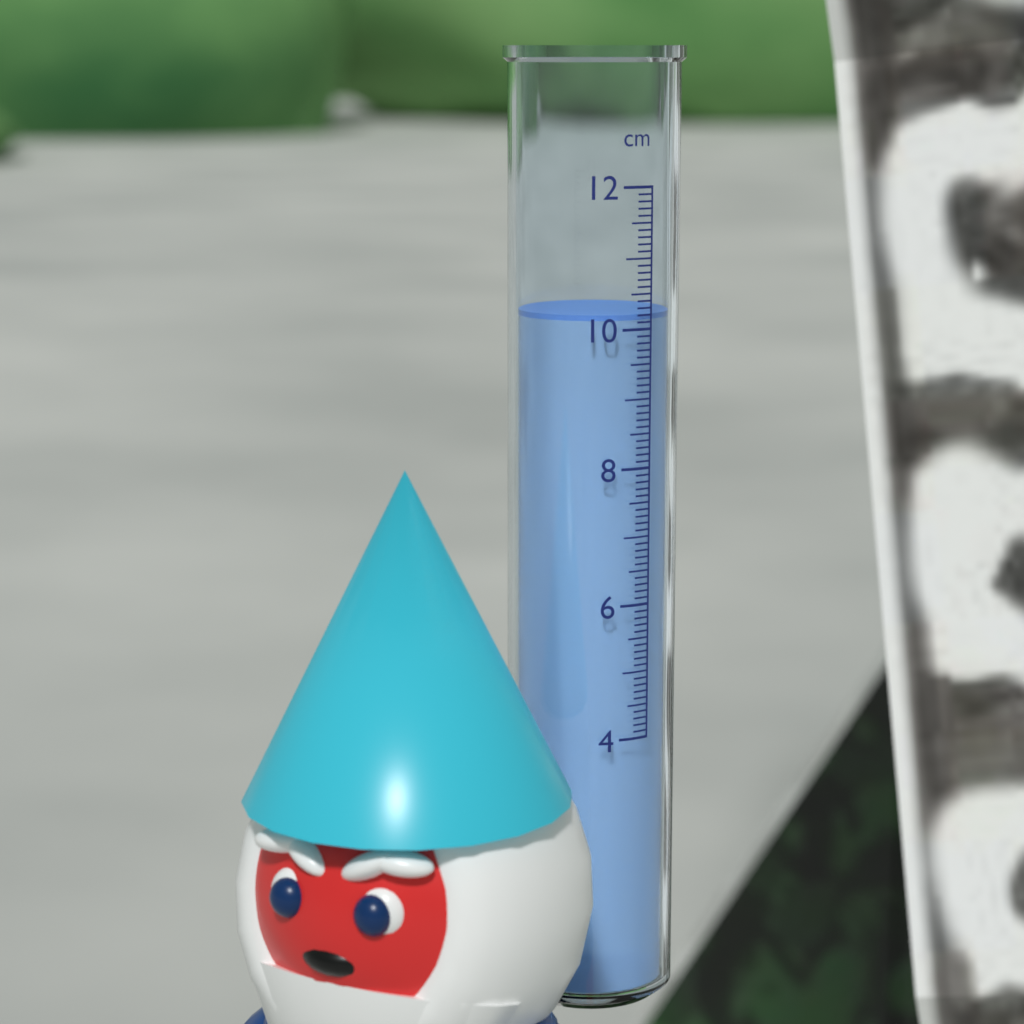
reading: 10.2 cm
